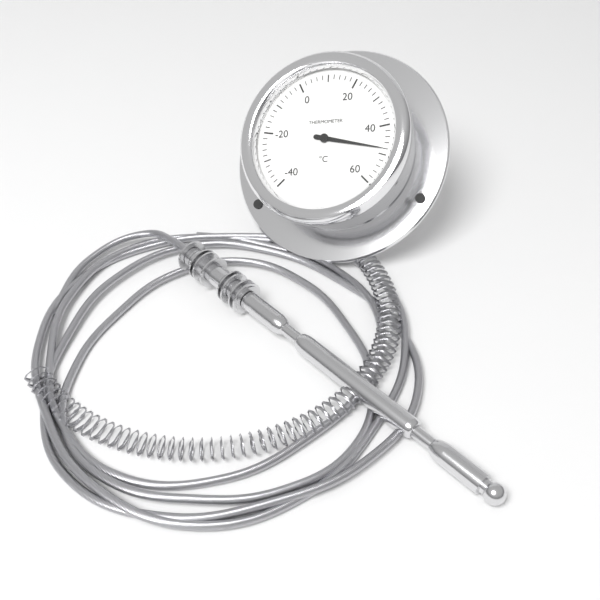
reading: 48 °C
